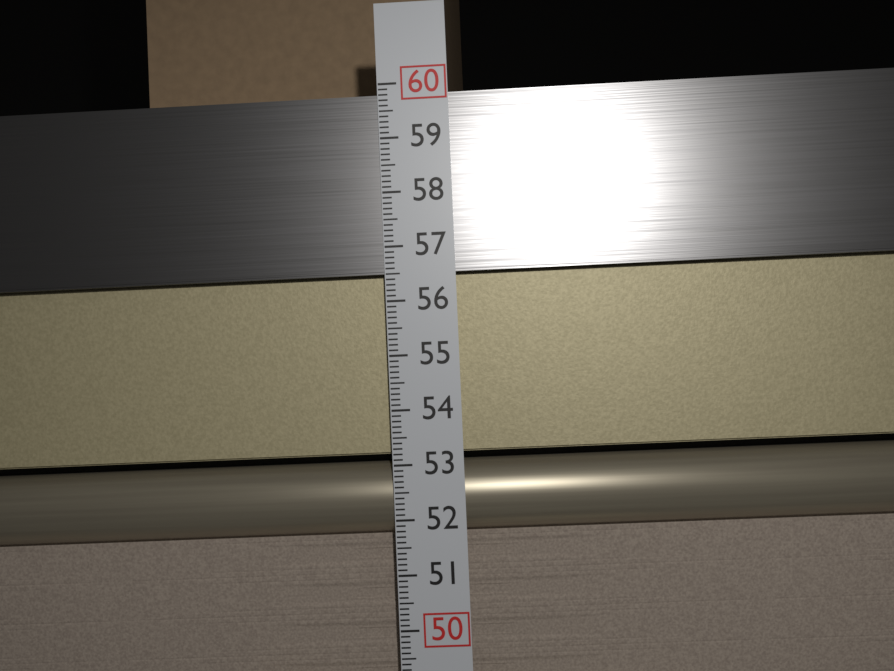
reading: 59.8 (no unit)
